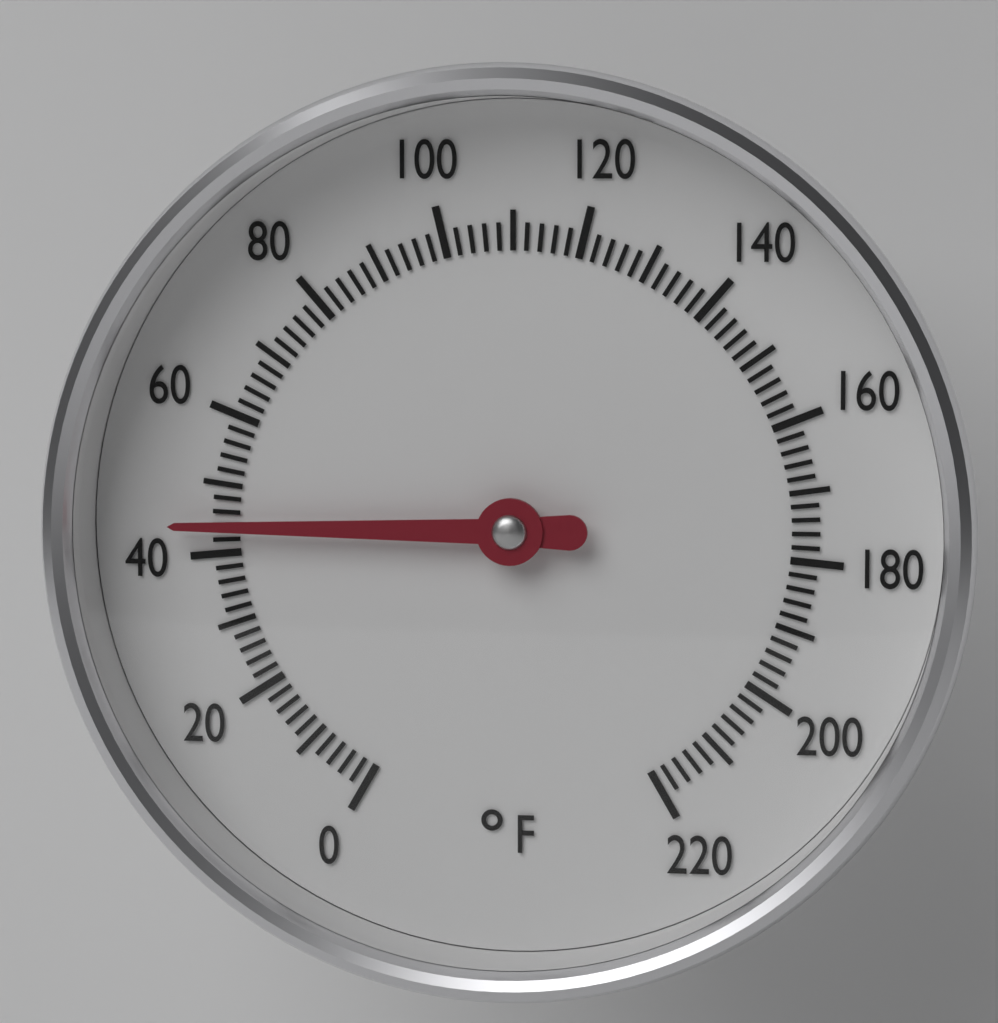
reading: 44 °F
